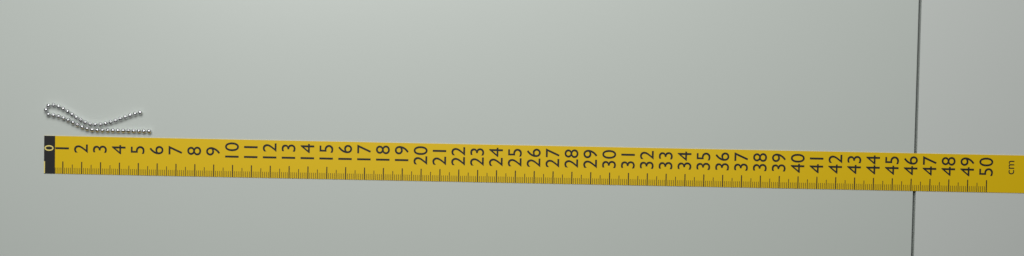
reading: 5.7 cm
